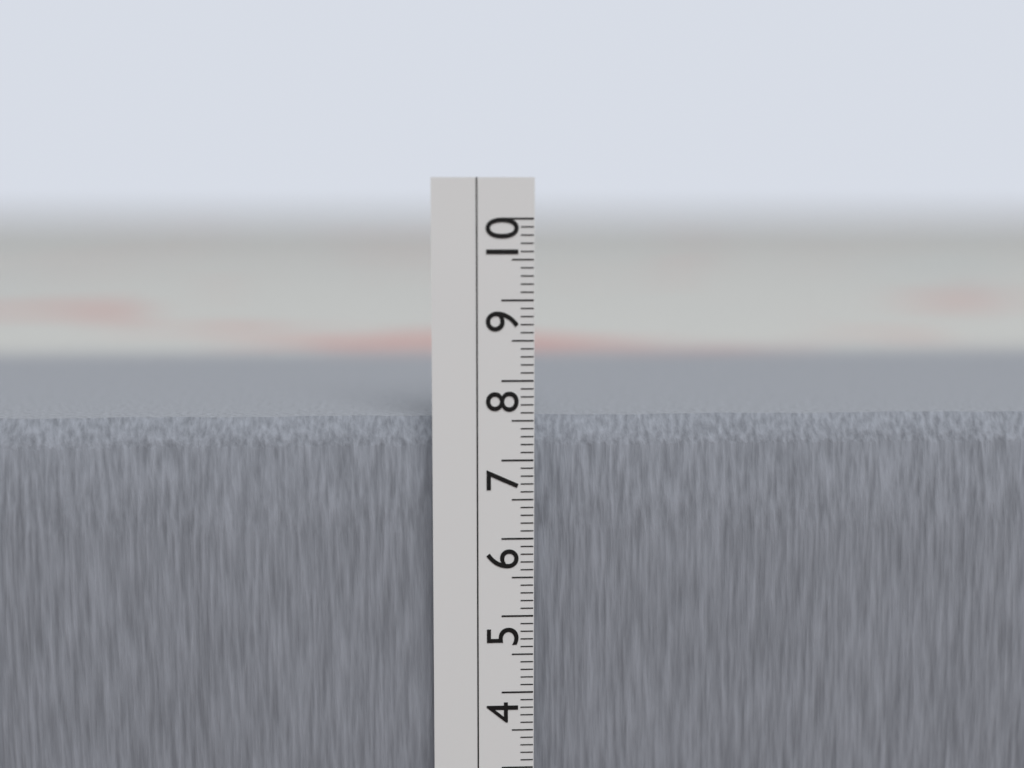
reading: 7.5 cm
